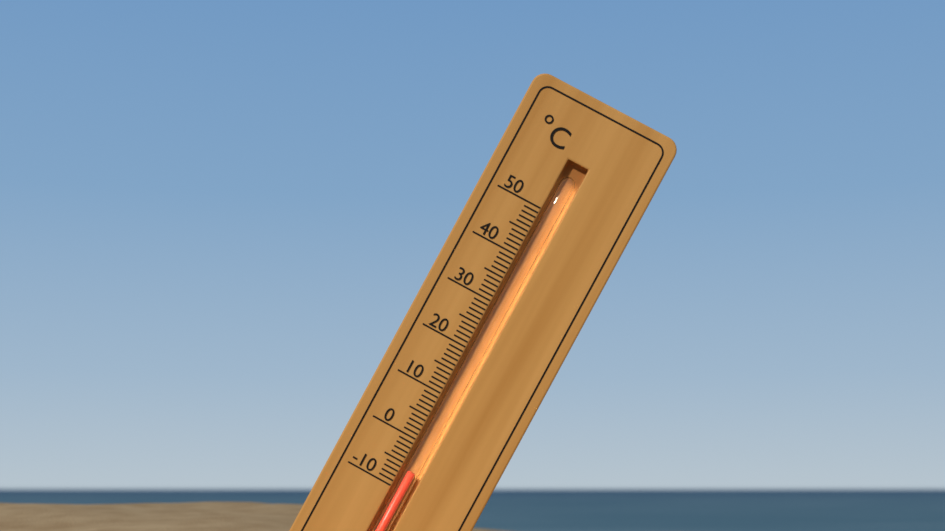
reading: -6 °C
